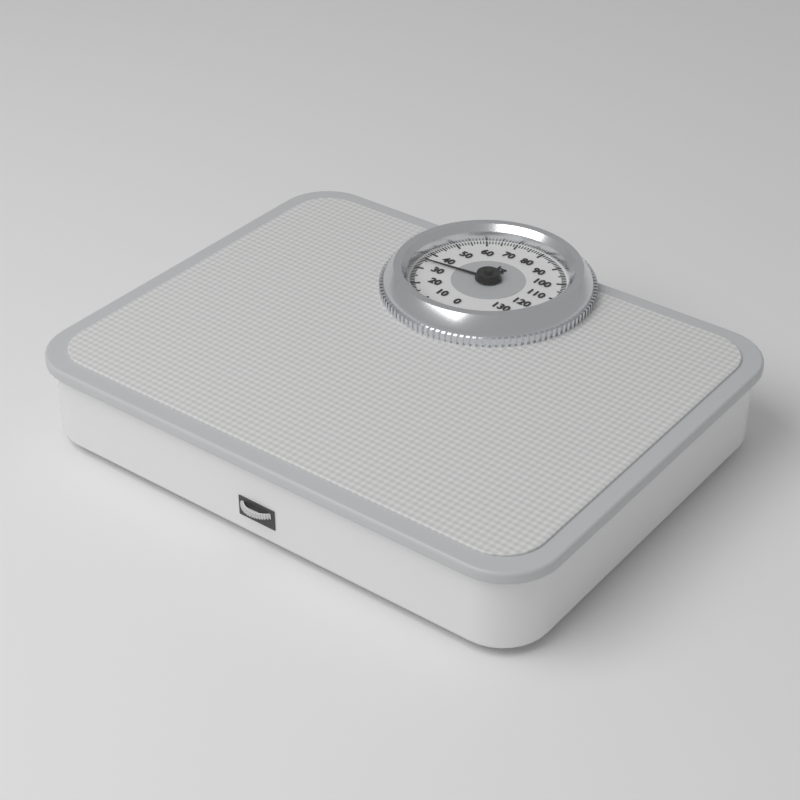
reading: 35 kg
